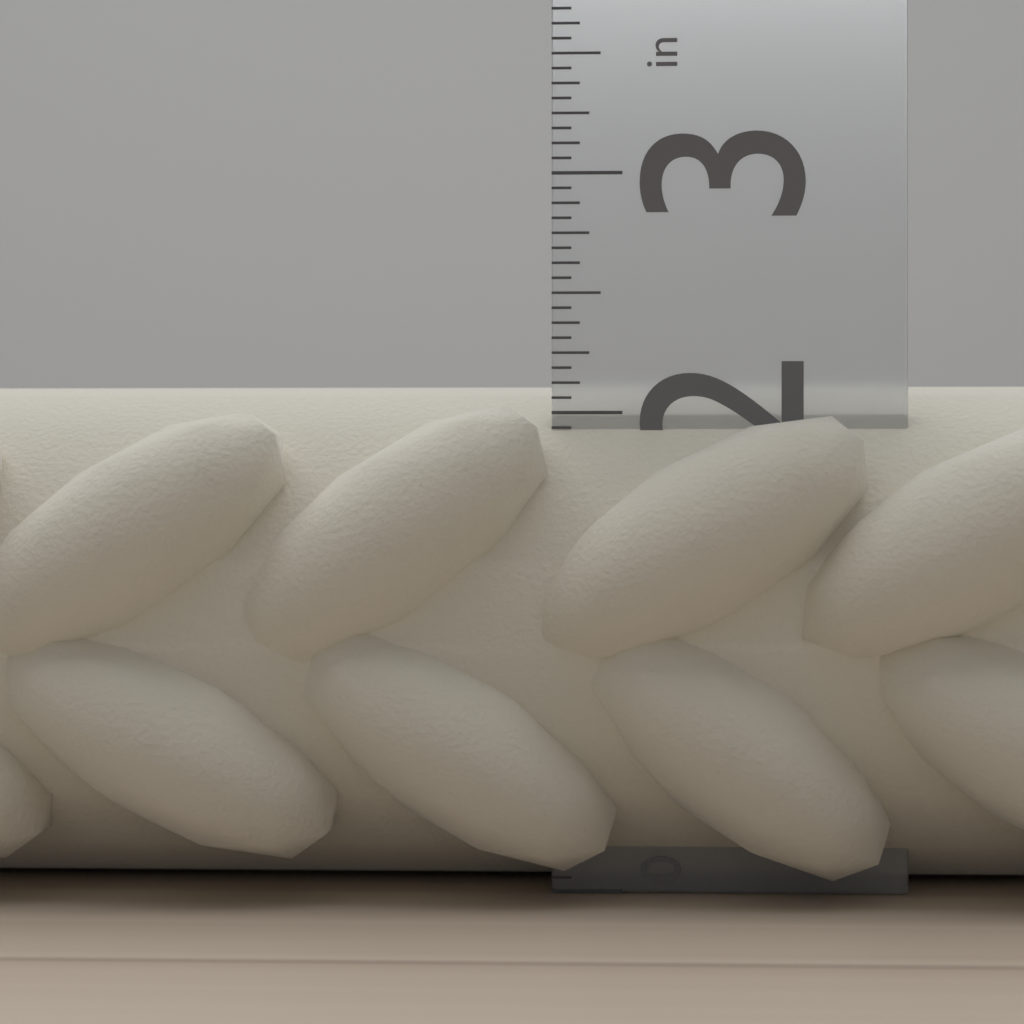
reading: 2.1250 in
